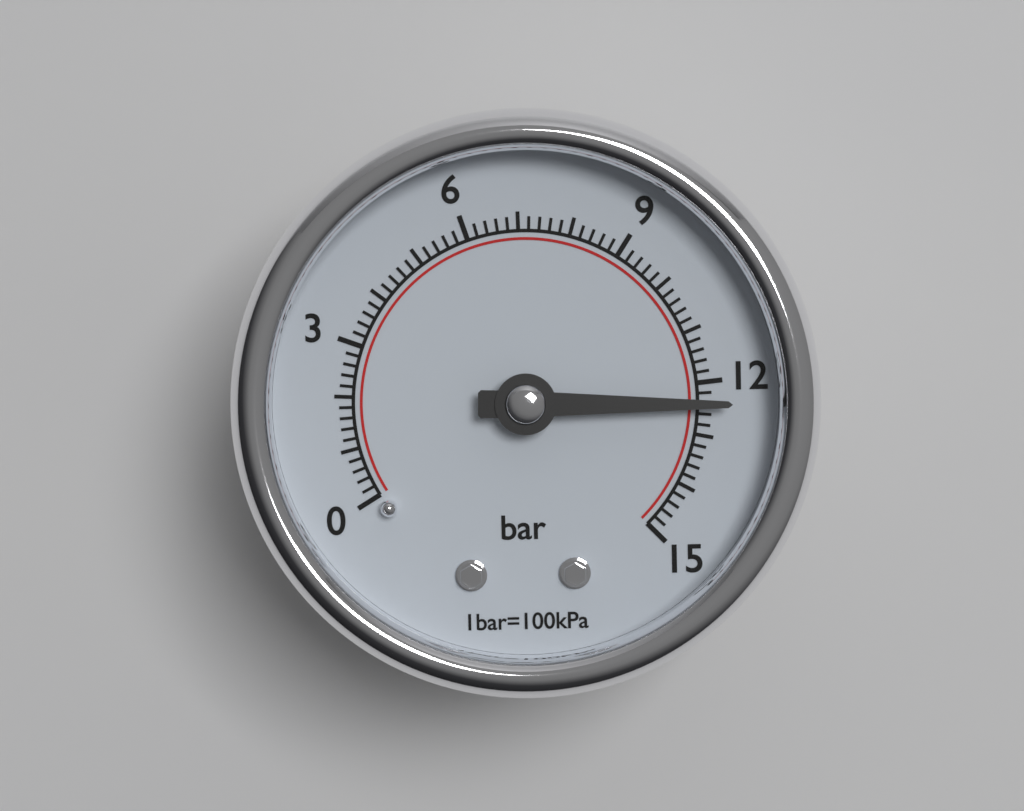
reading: 12.4 bar
